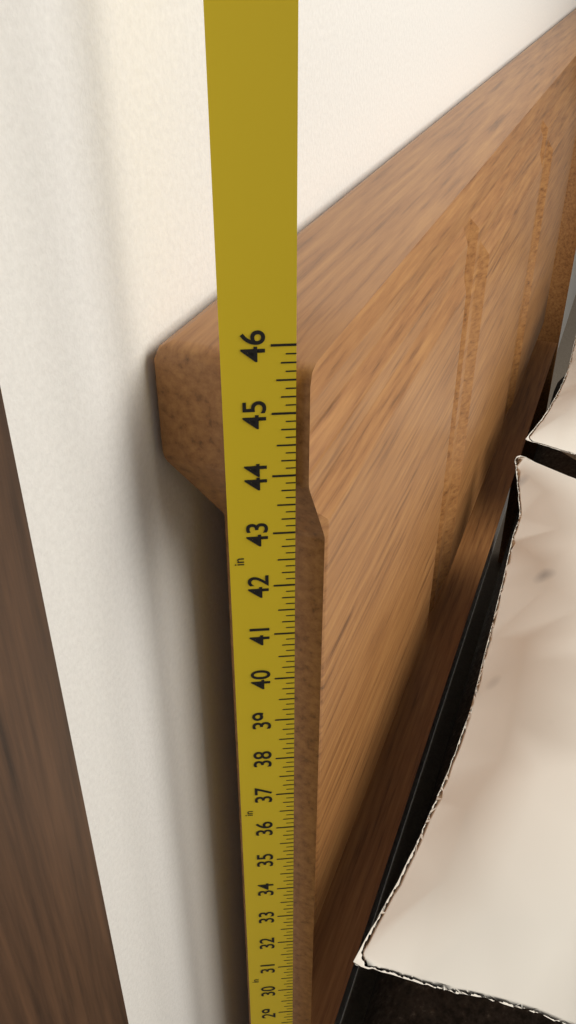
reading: 45.625 in
